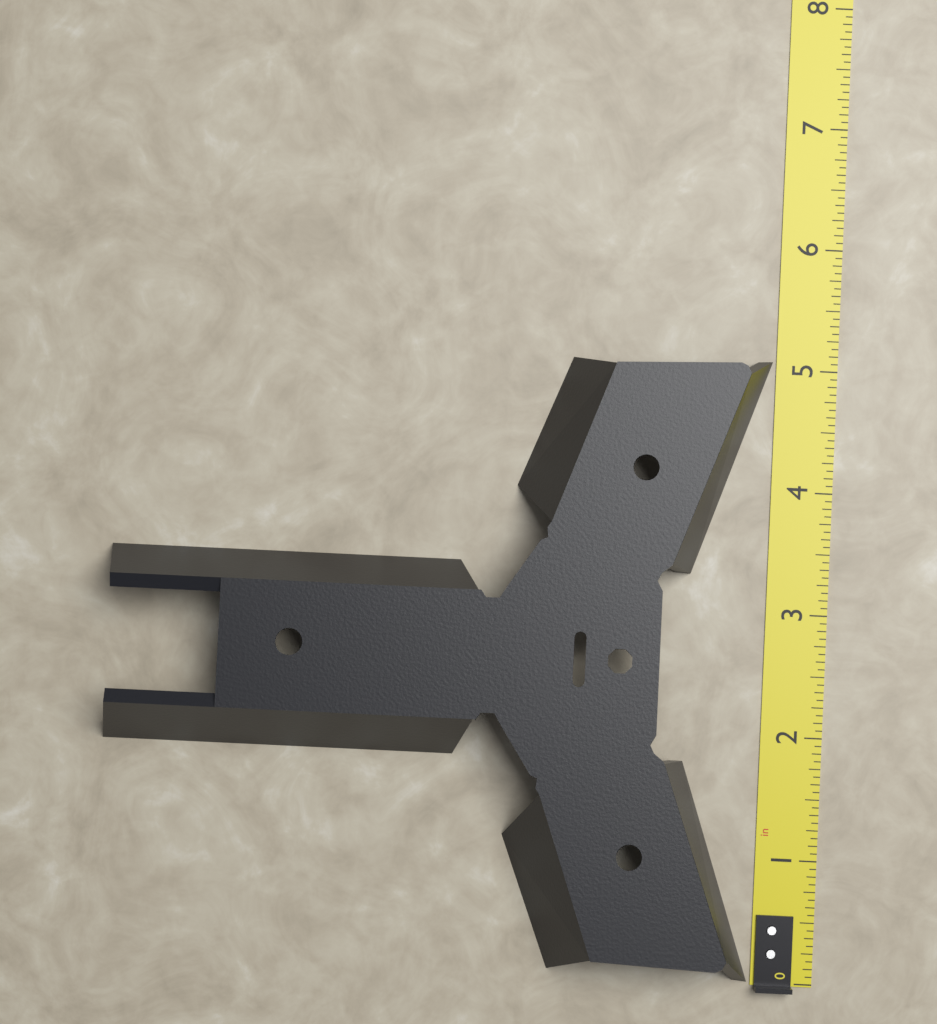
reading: 5.0625 in
